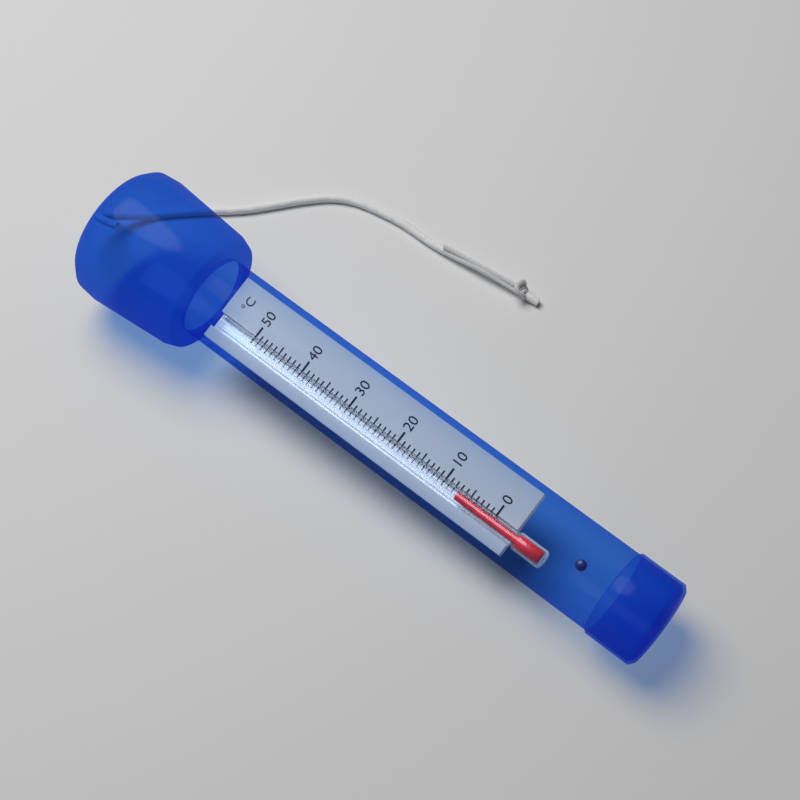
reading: 7 °C
